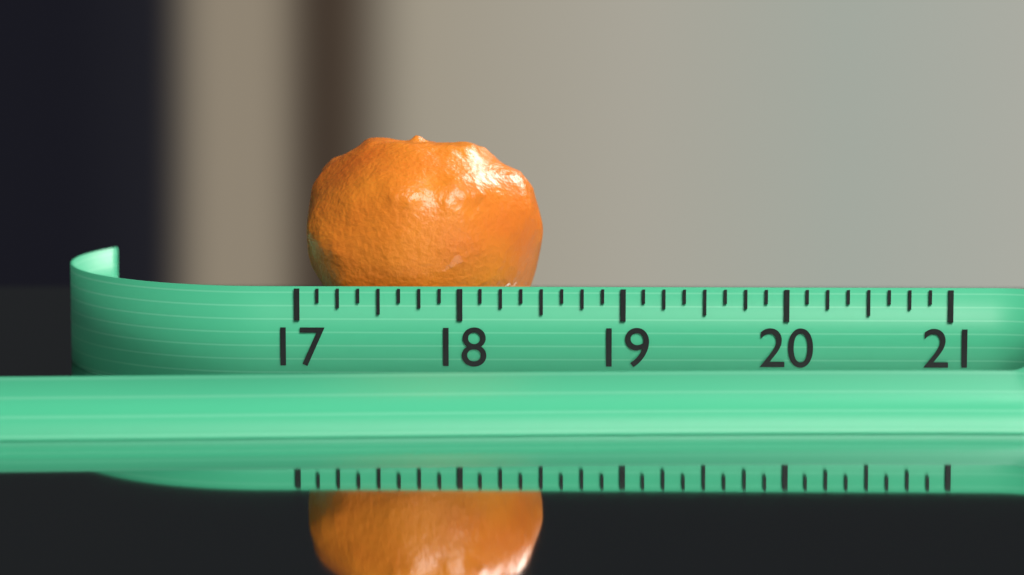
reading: 18.500 (no unit)
